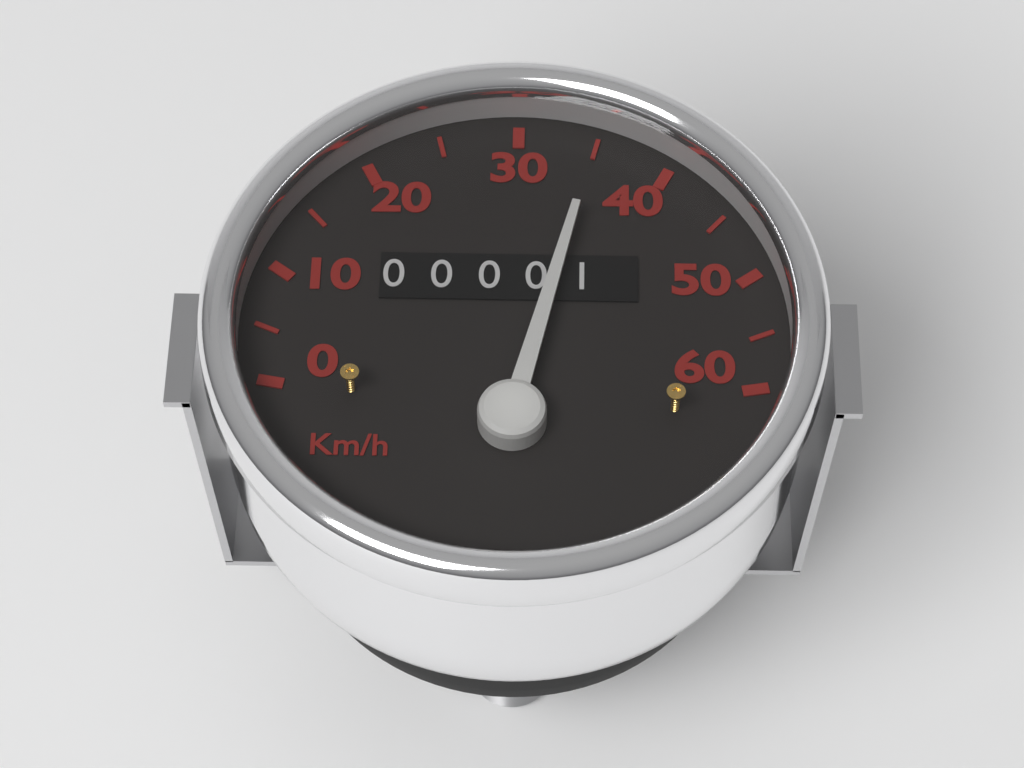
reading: 35 km/h
